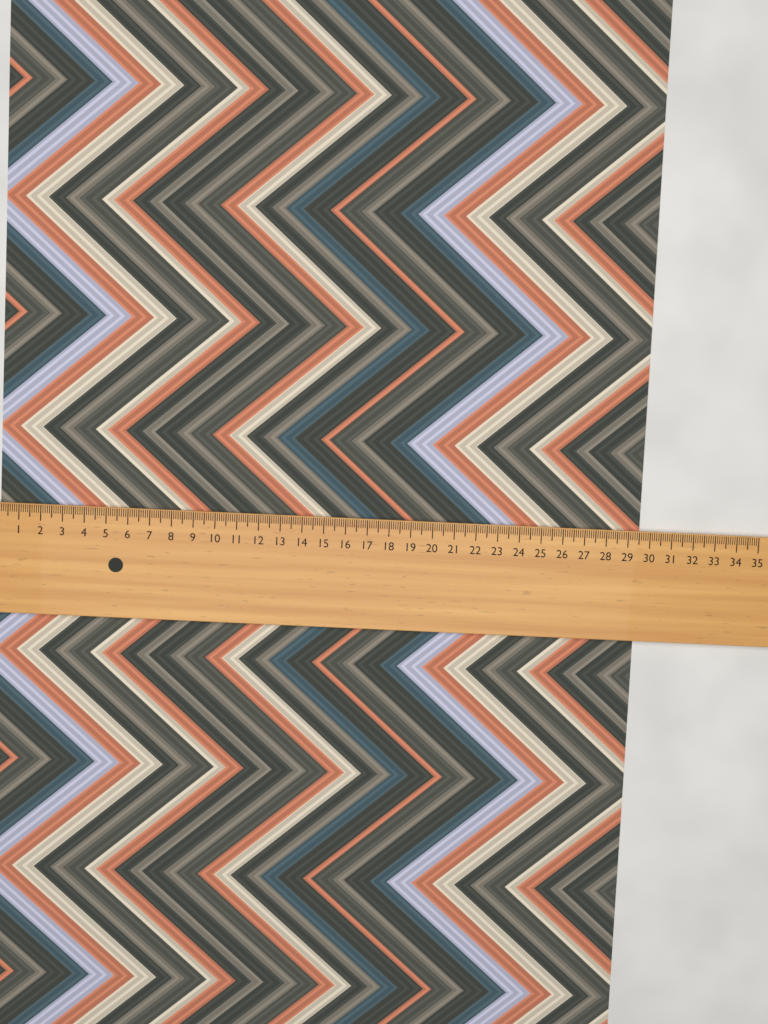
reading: 29.6 (no unit)
